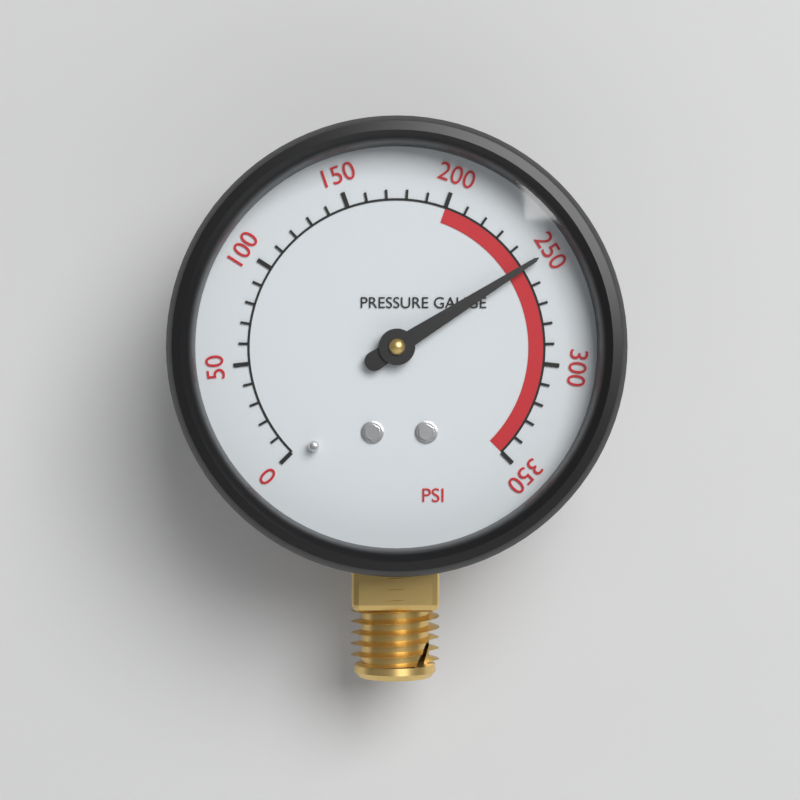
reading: 250 psi
